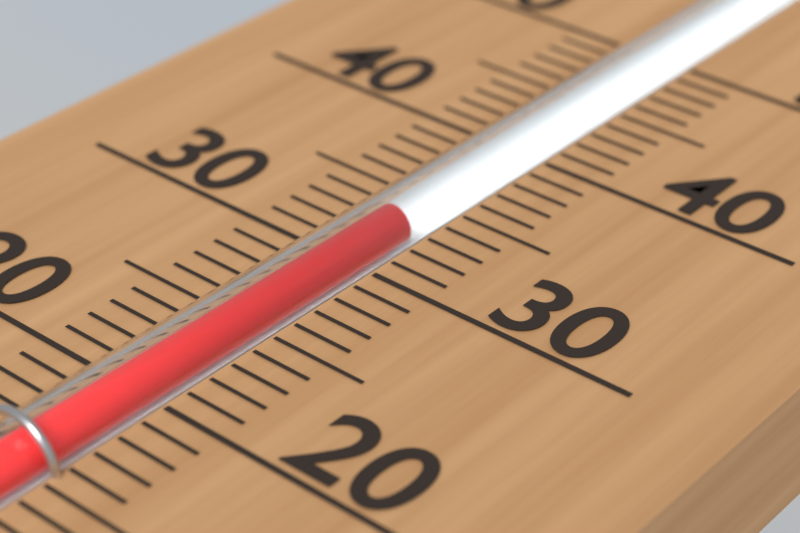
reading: 33 (no unit)
